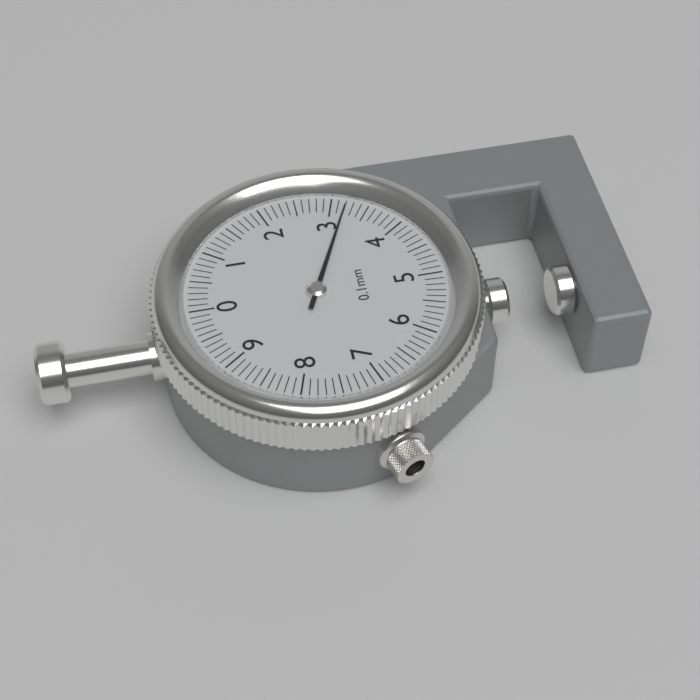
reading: 3.2 mm
